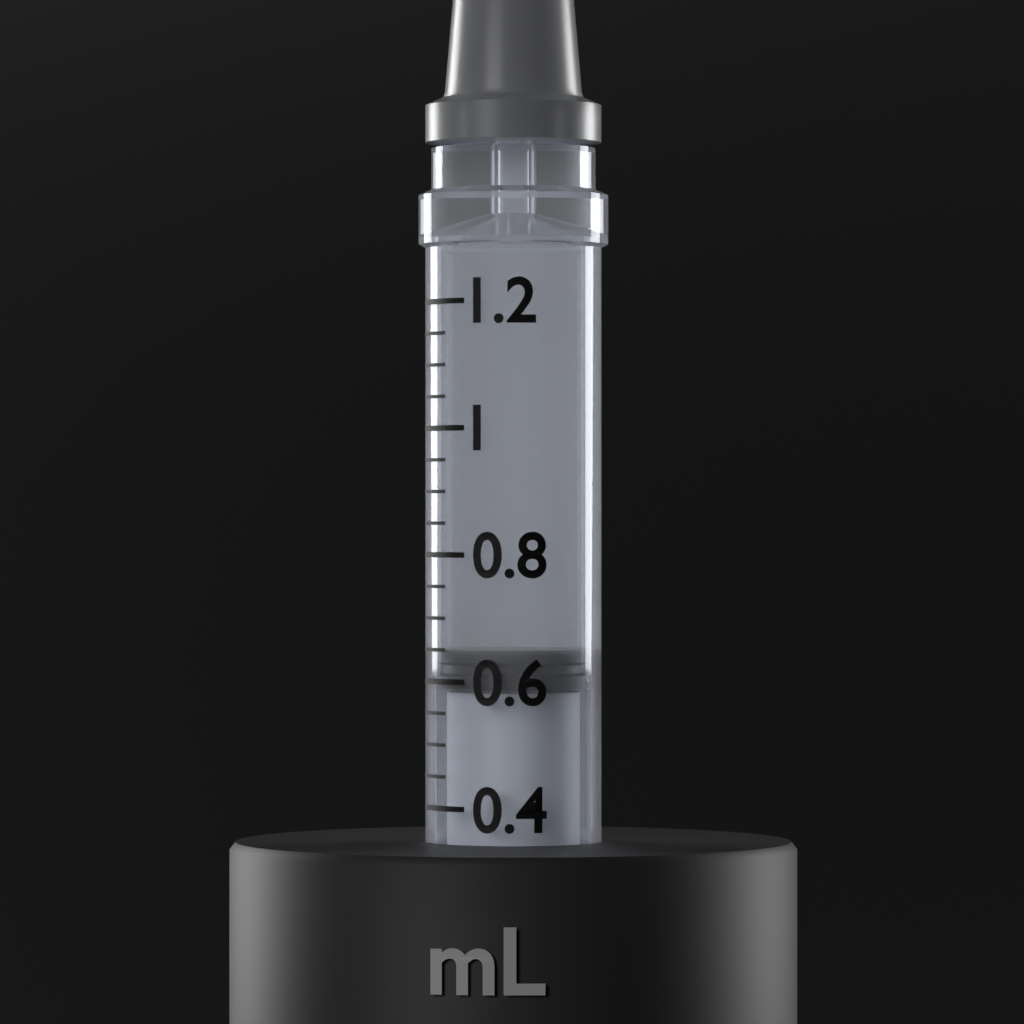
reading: 0.65 mL
